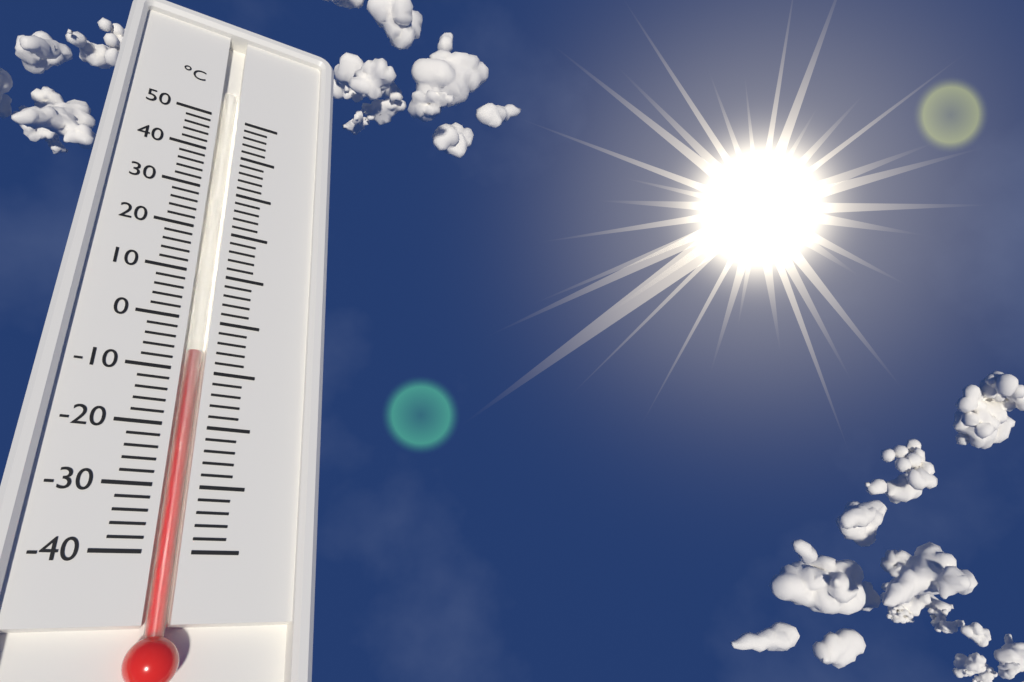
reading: -6 °C
